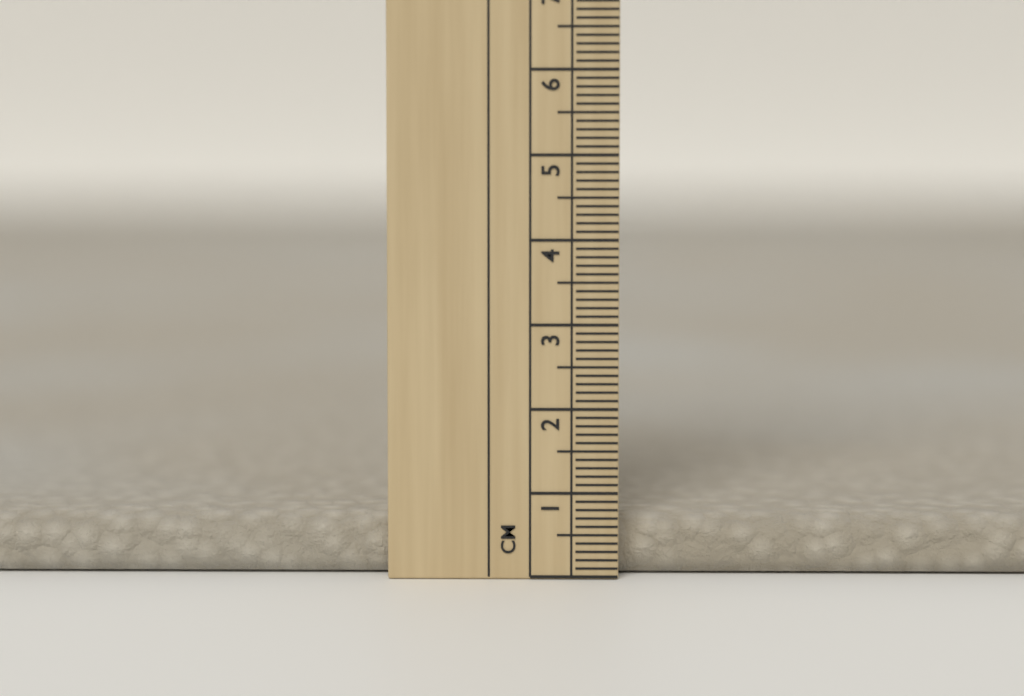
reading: 0.7 cm
